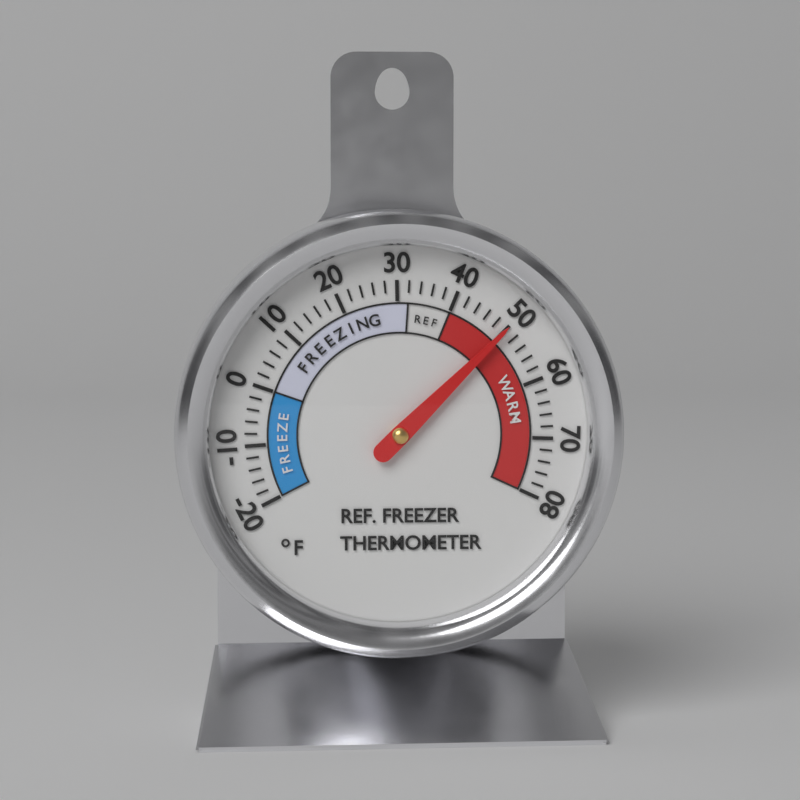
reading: 50 °F
